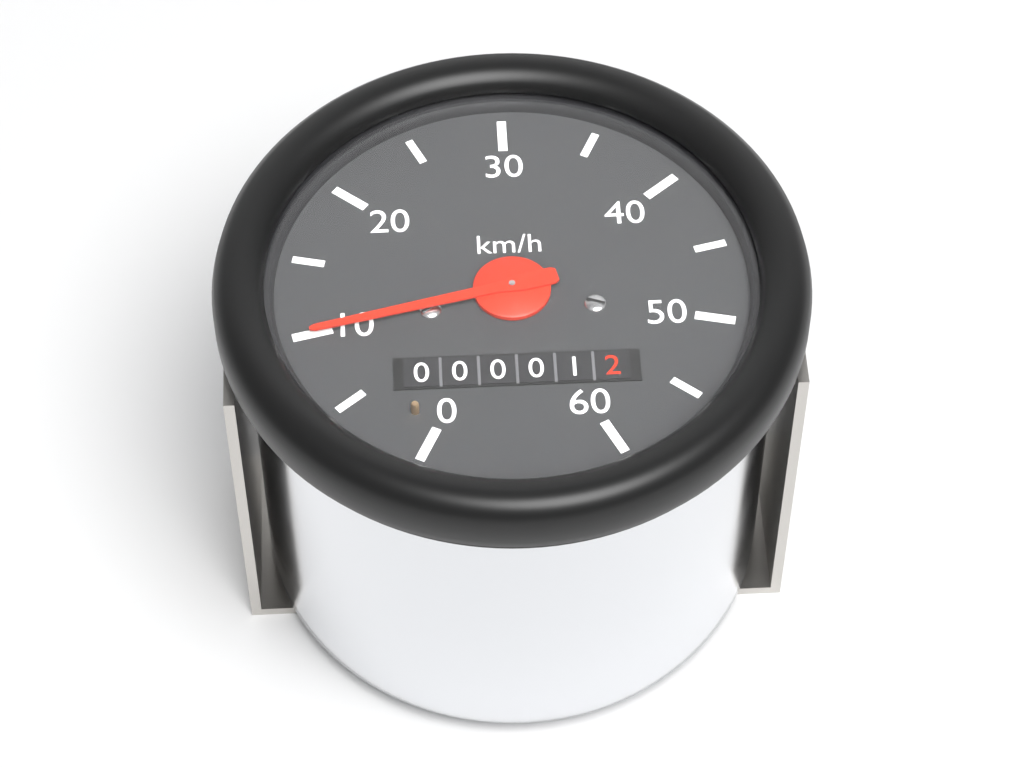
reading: 10 km/h
